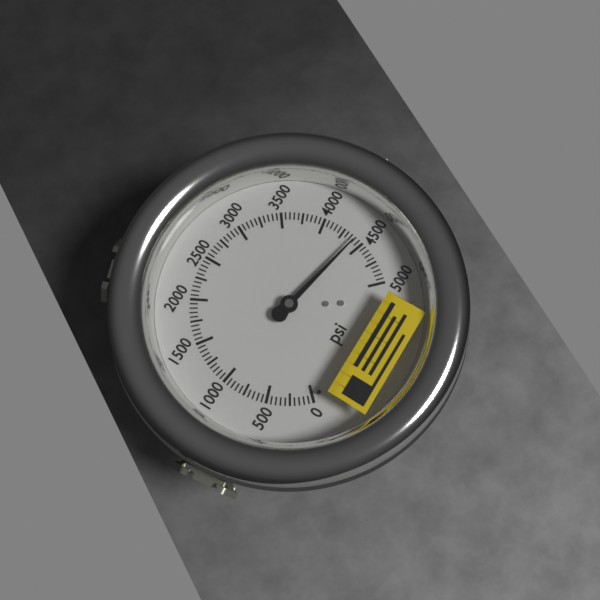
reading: 4400 psi
